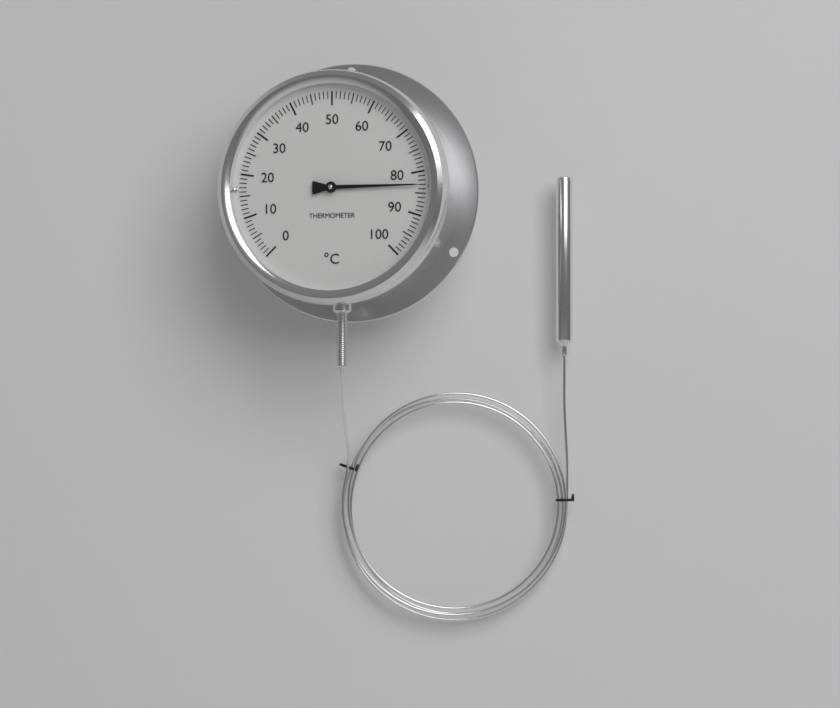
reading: 83 °C
